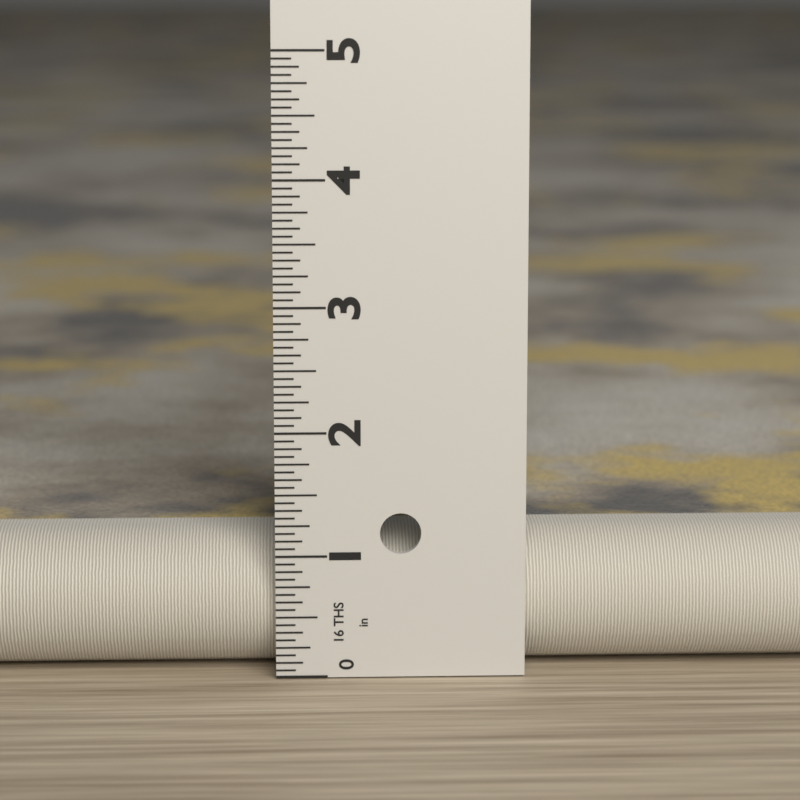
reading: 1.1250 in
